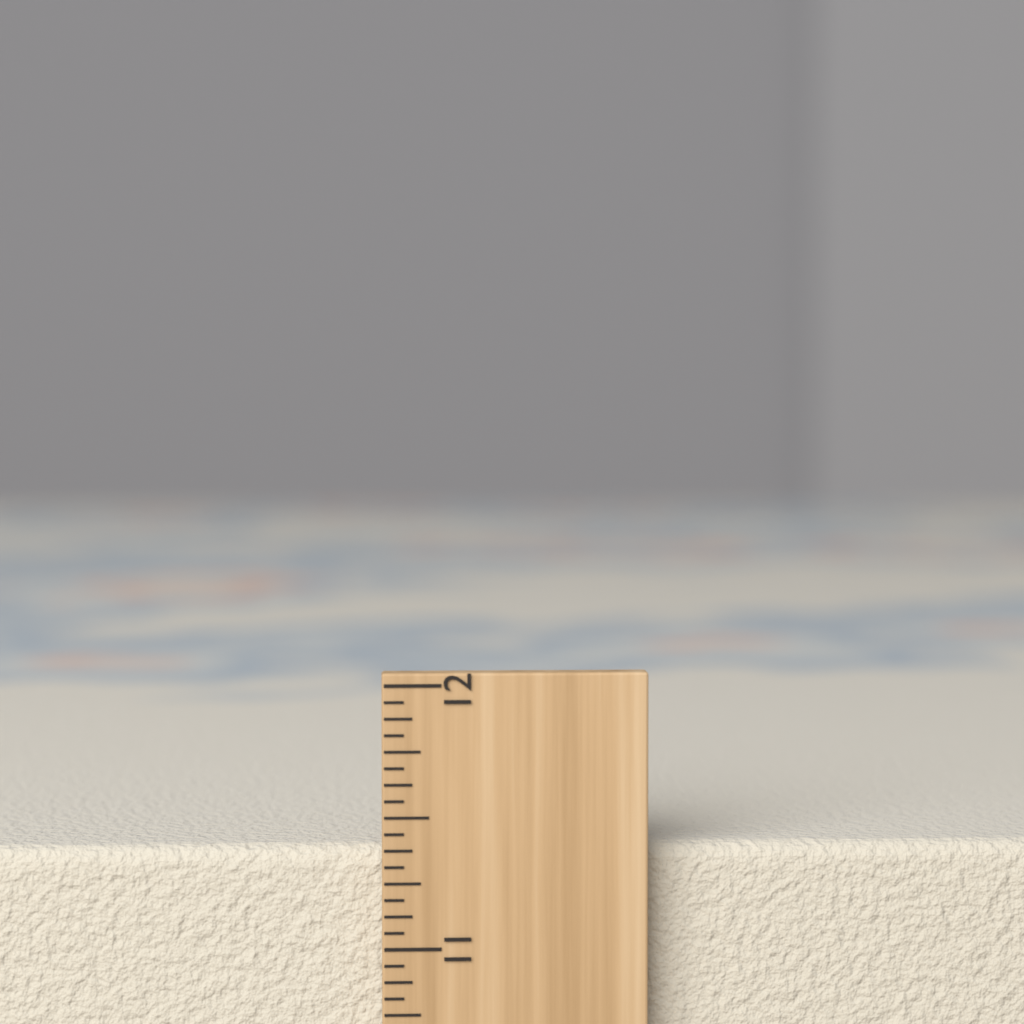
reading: 11.3750 inch
